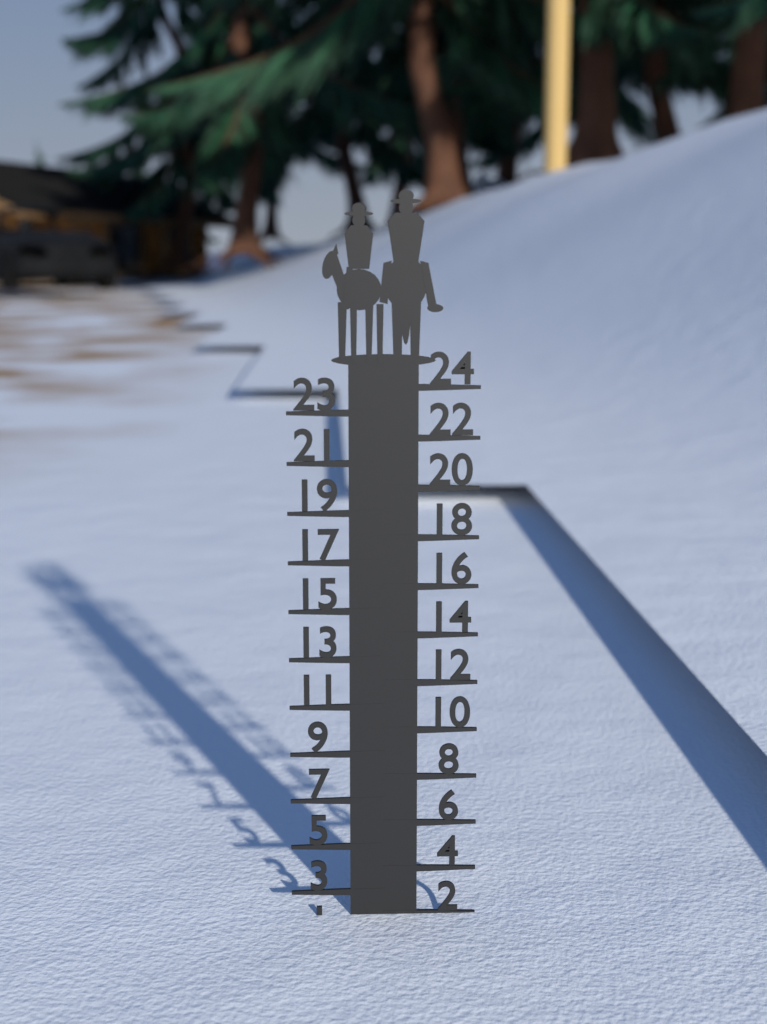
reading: 2 (no unit)
